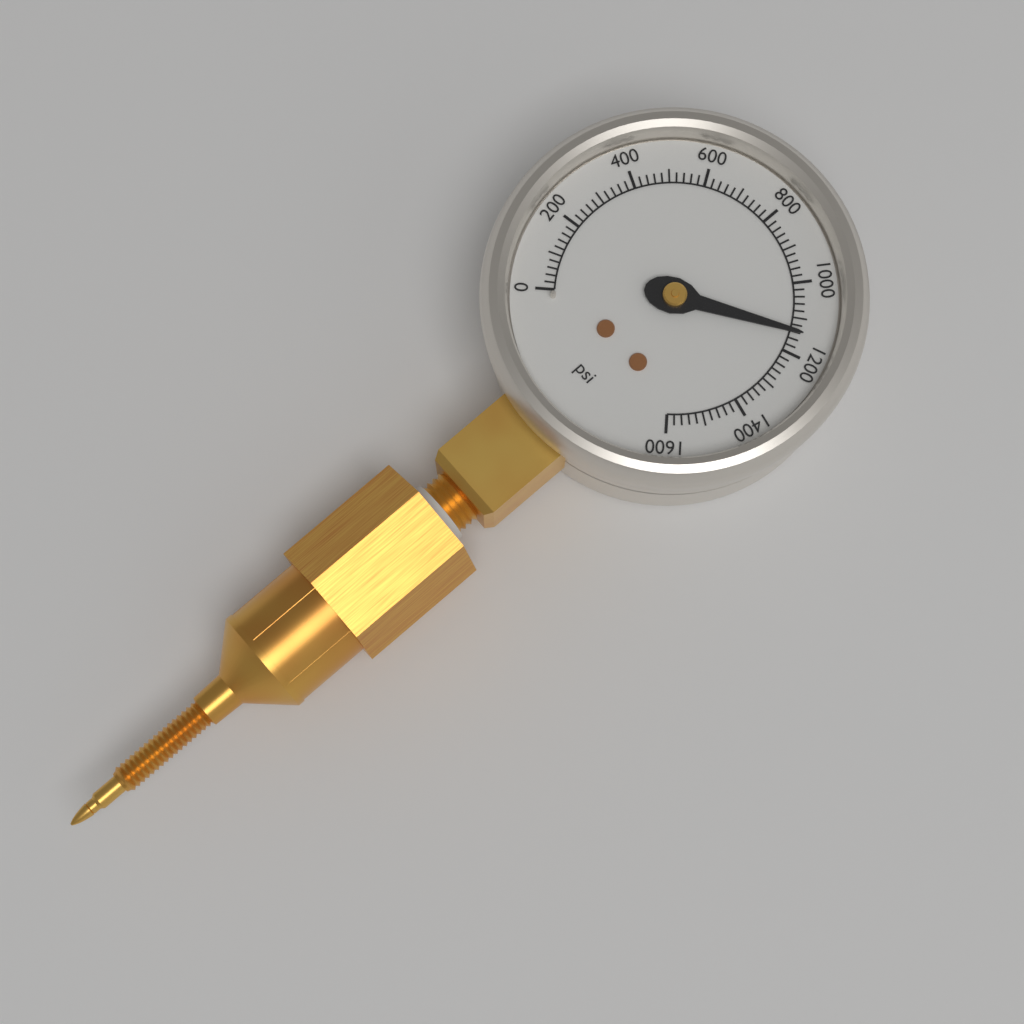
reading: 1140 psi
